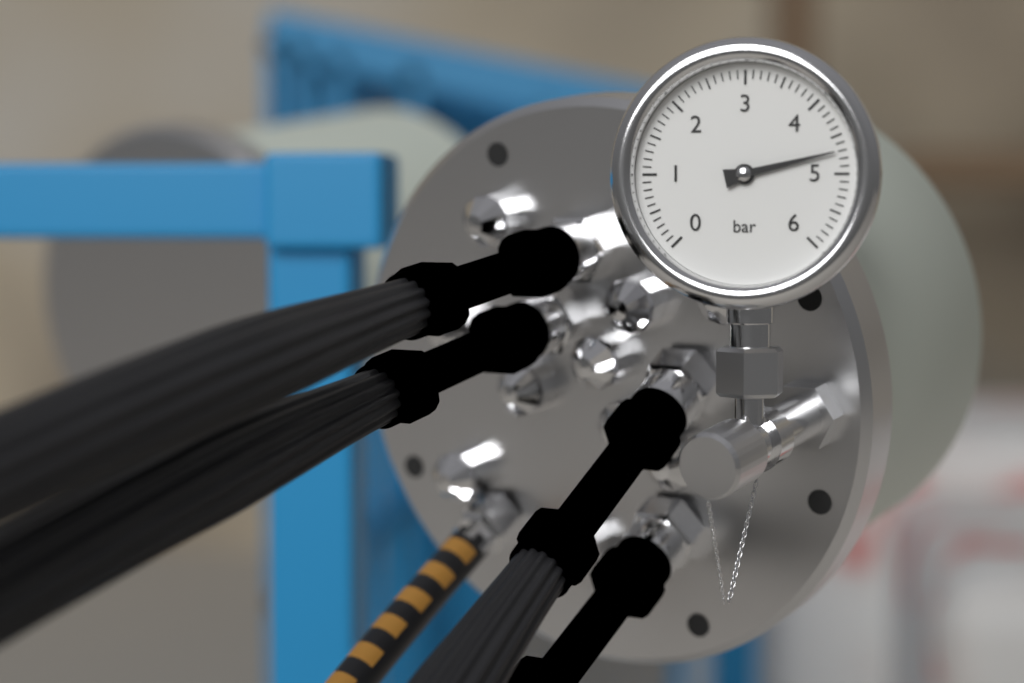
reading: 4.7 bar
